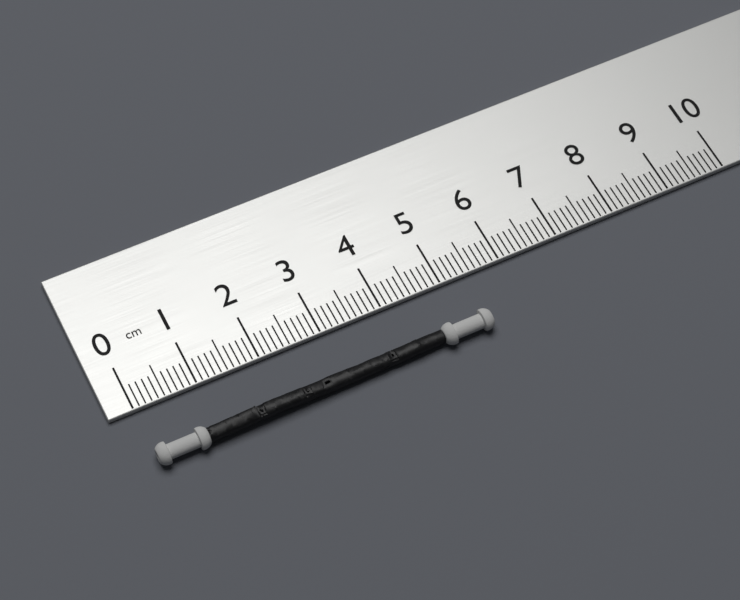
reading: 5.4 cm
